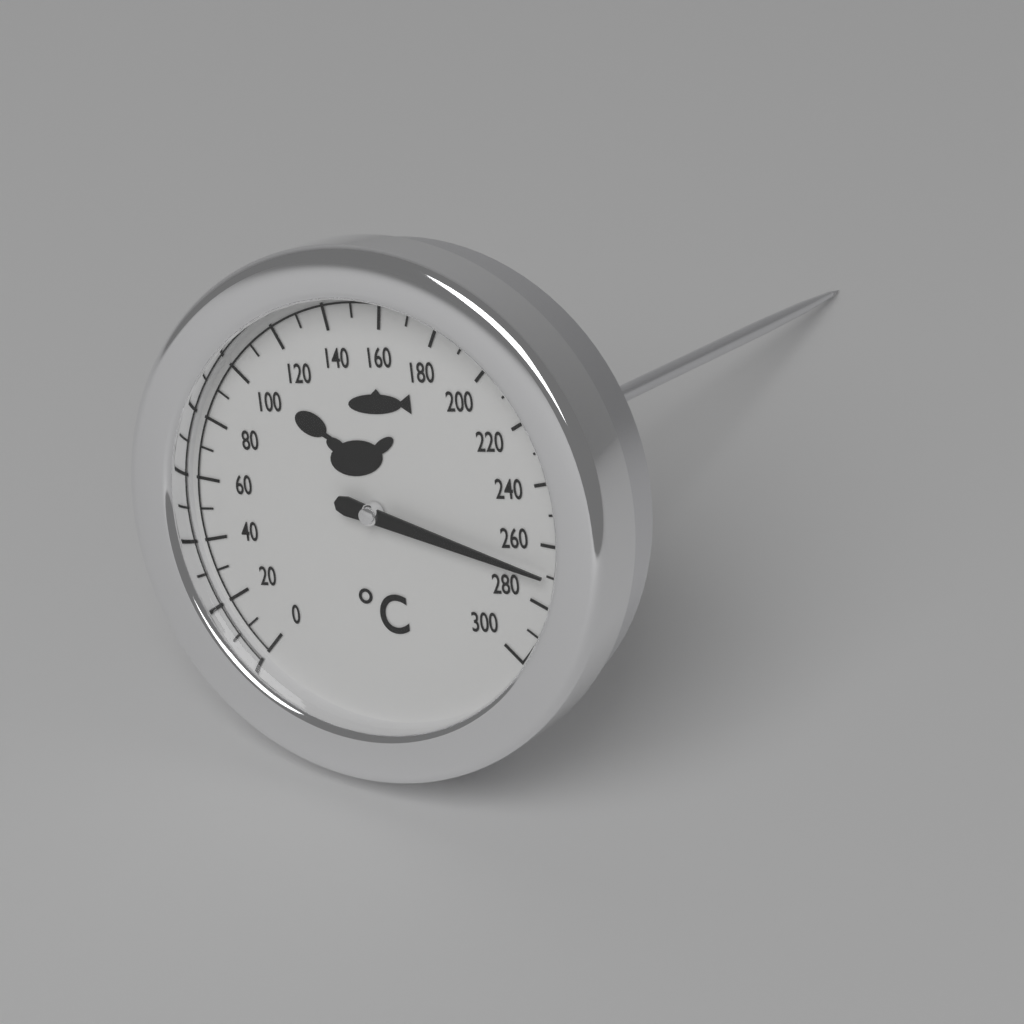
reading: 270 °C
